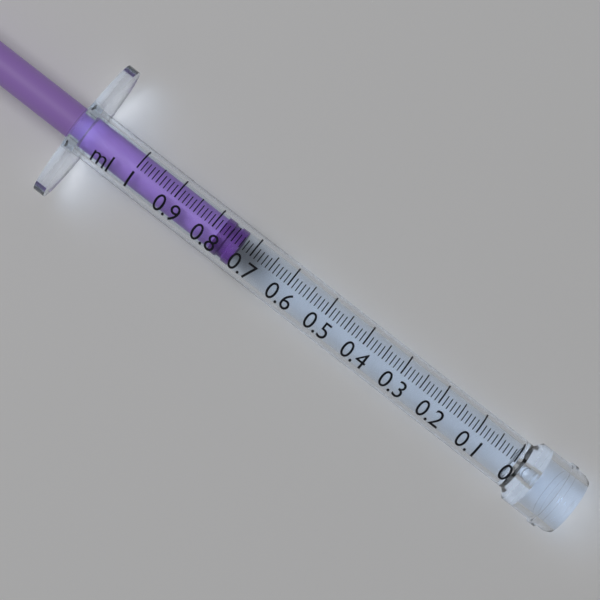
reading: 0.73 ml
